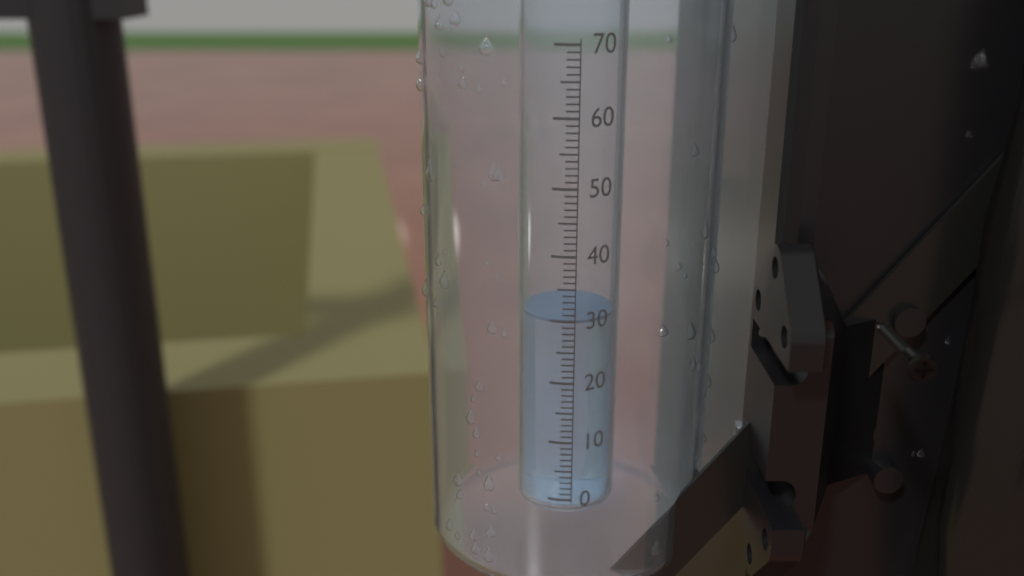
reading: 30 (no unit)
